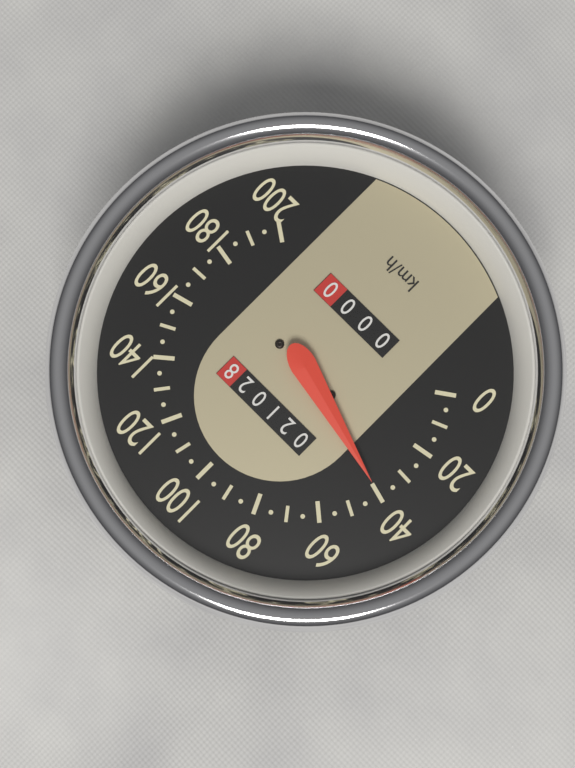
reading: 40 km/h
